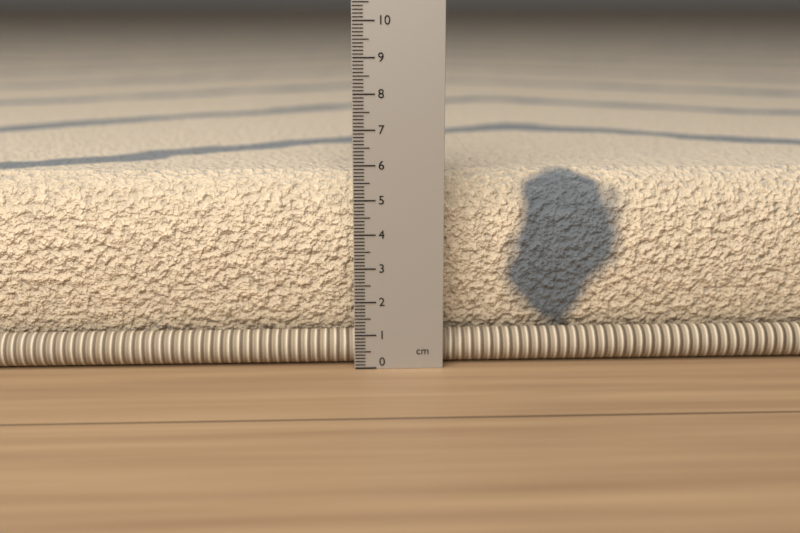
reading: 5.6 cm
